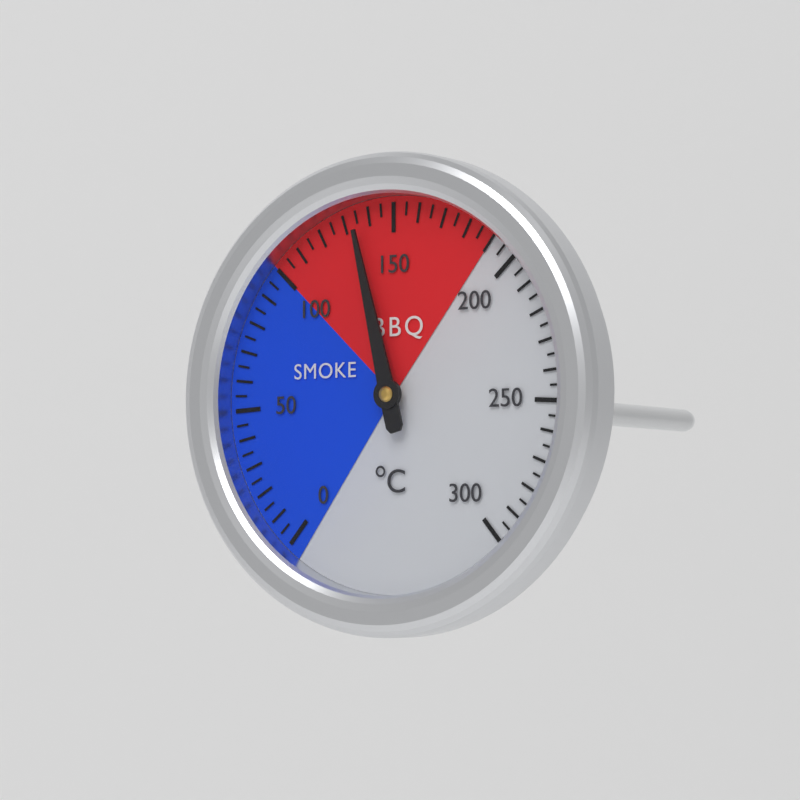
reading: 135 °C
